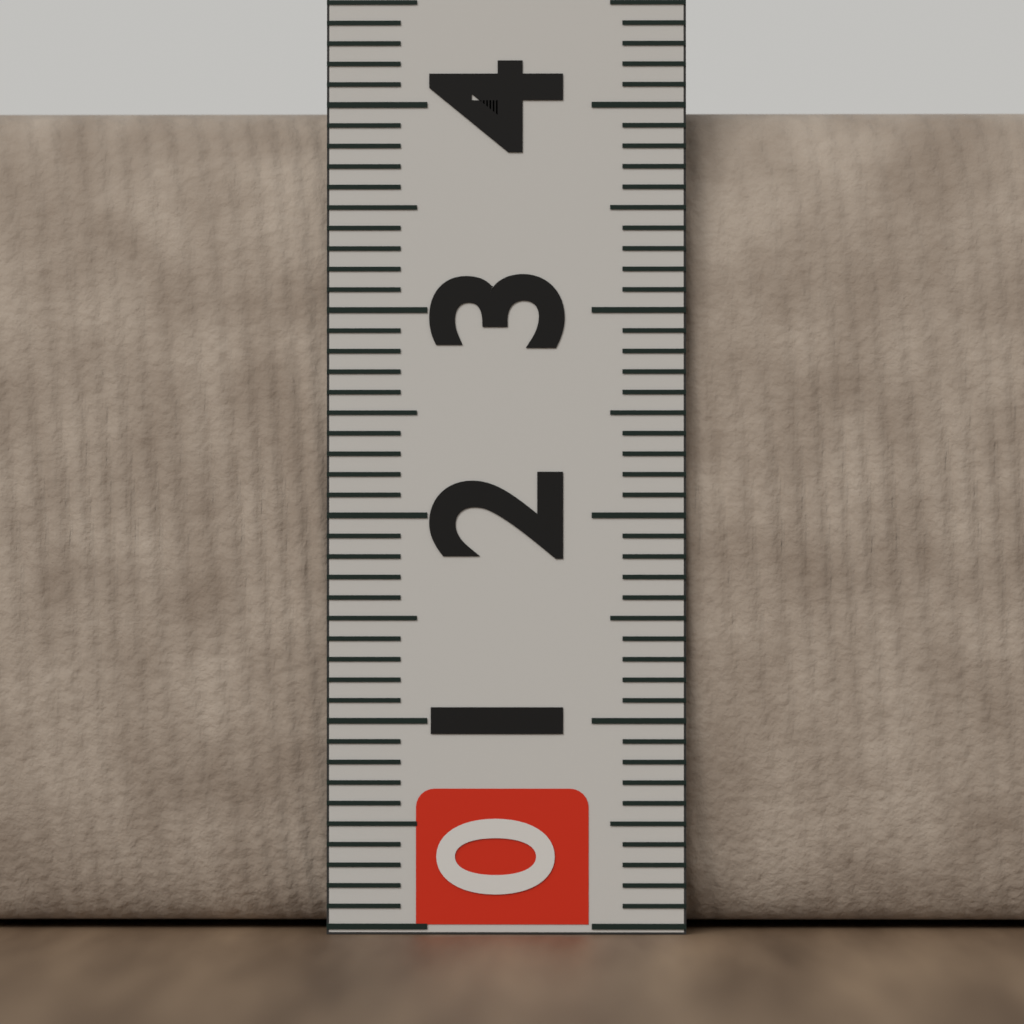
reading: 4.0 (no unit)
